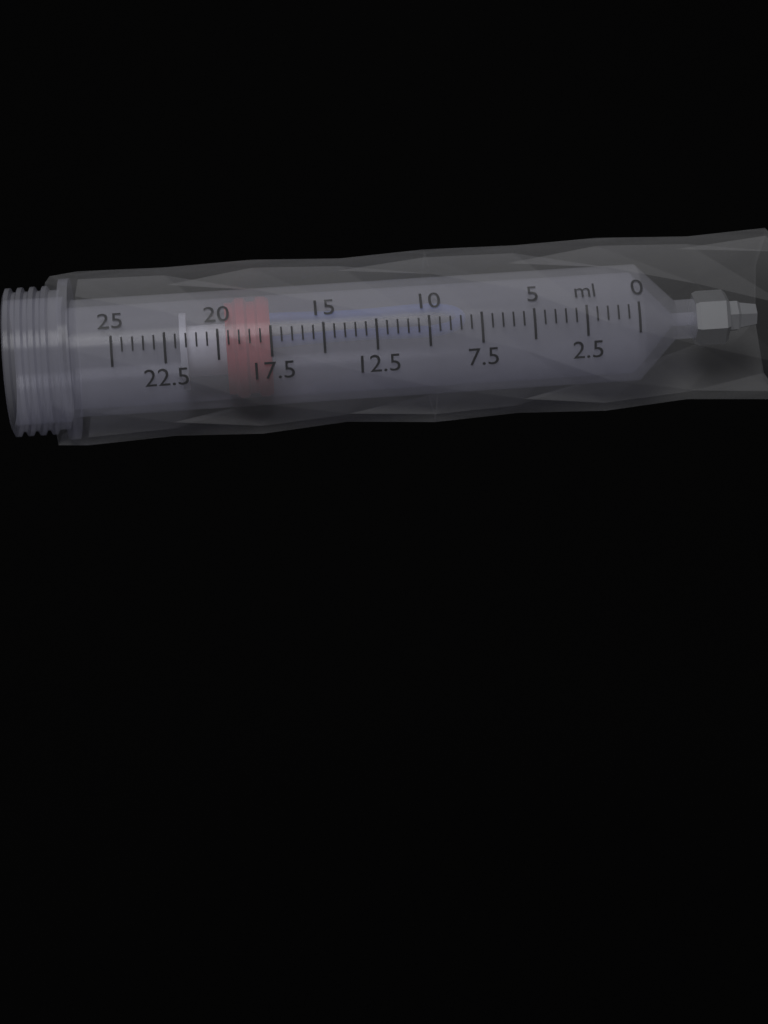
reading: 17.5 ml
